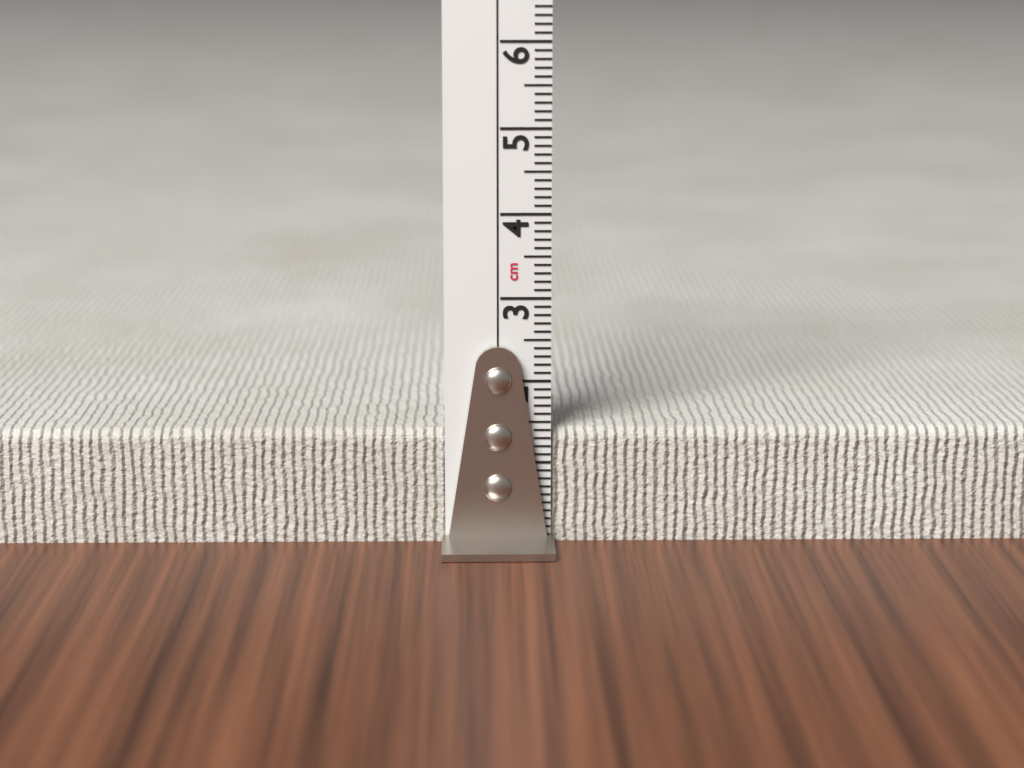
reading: 1.4 cm
